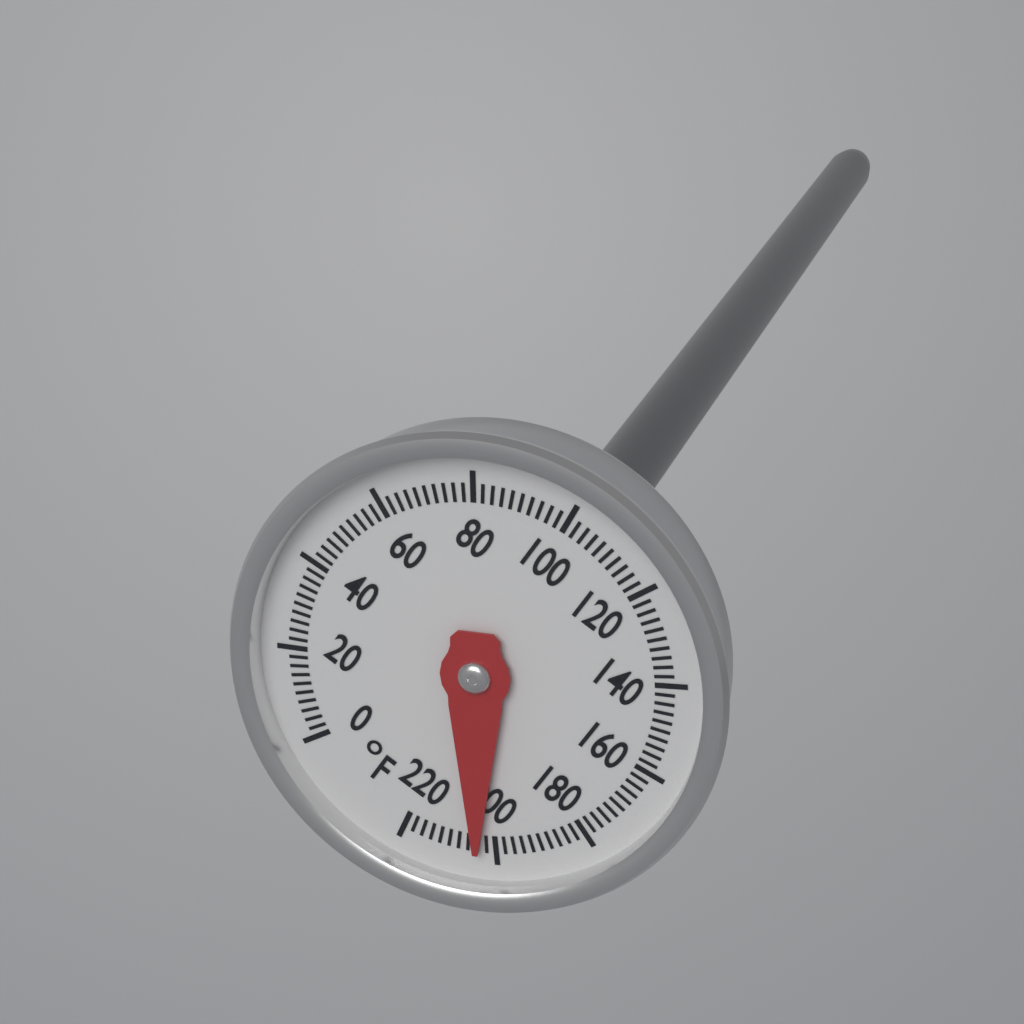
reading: 204 °F
